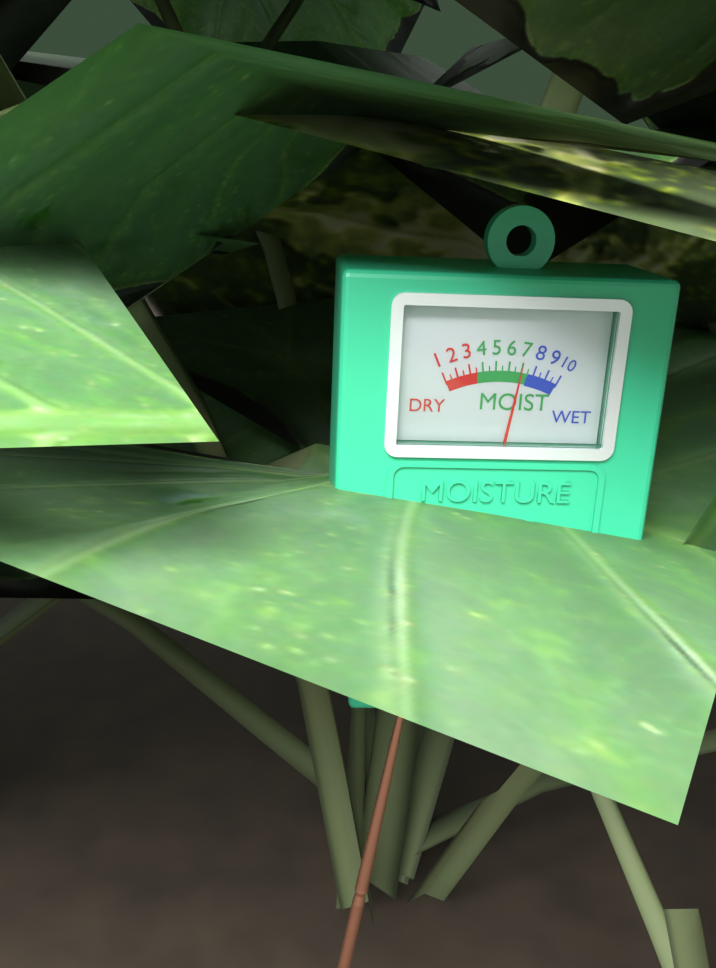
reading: 7.0 (no unit)
